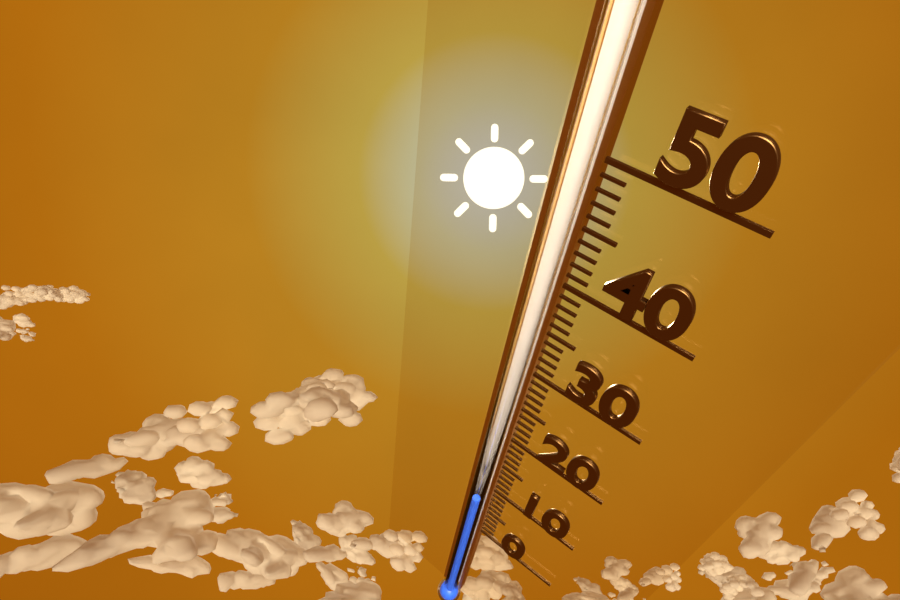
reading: 6 (no unit)
